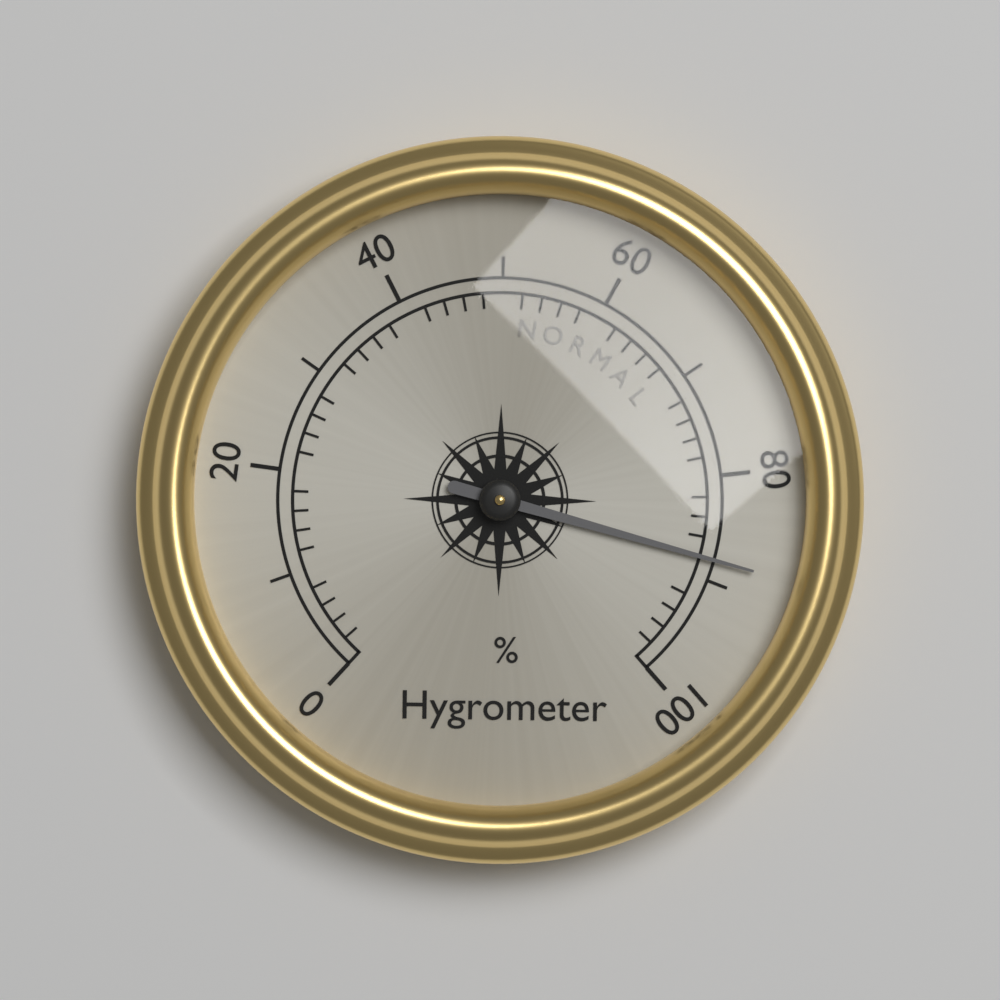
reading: 88 %
